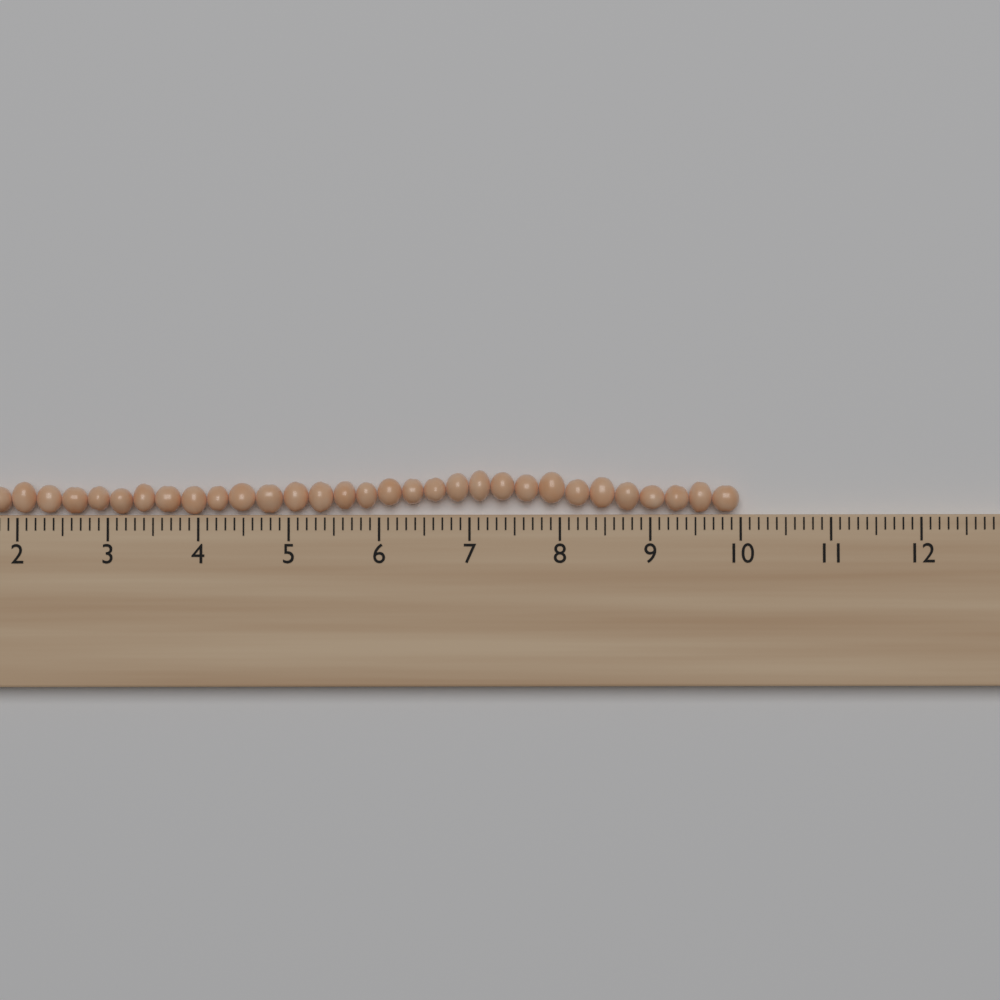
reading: 10.0 cm
